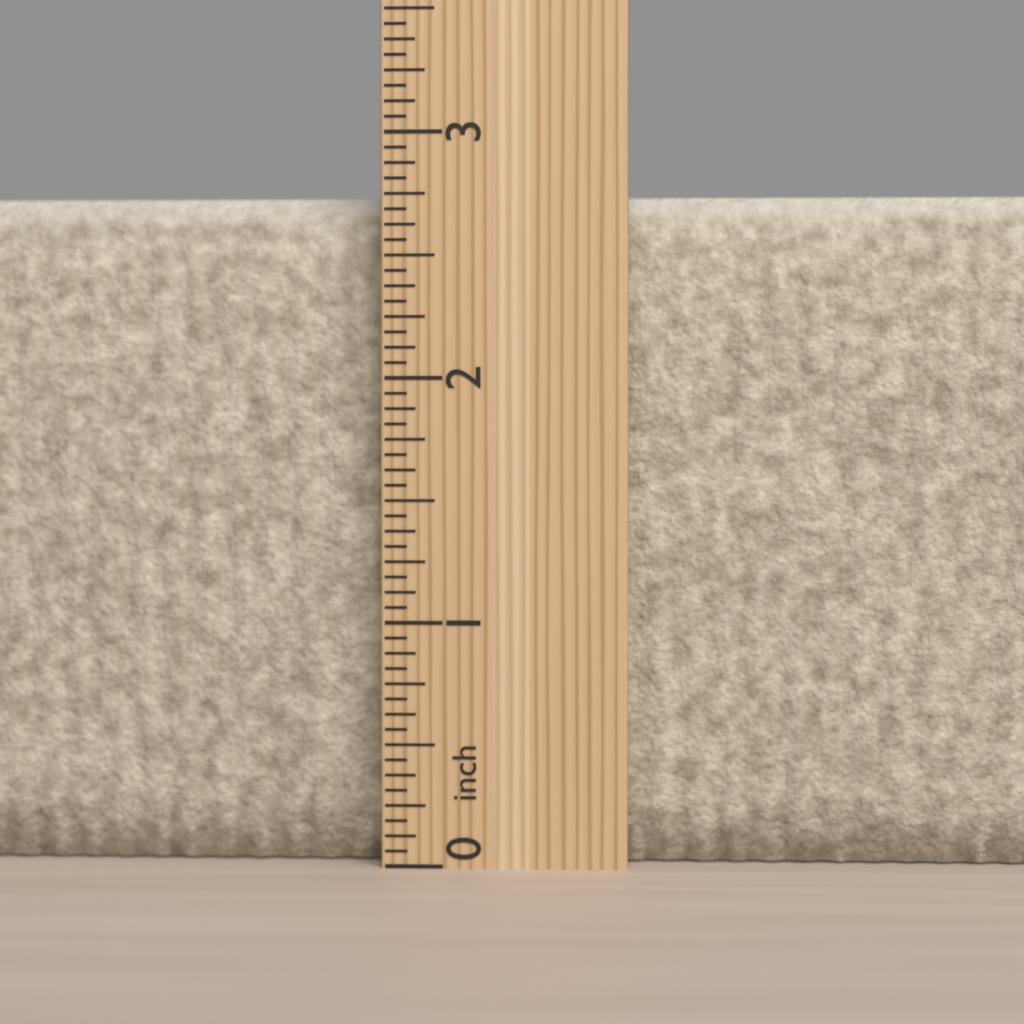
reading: 2.7500 inch
